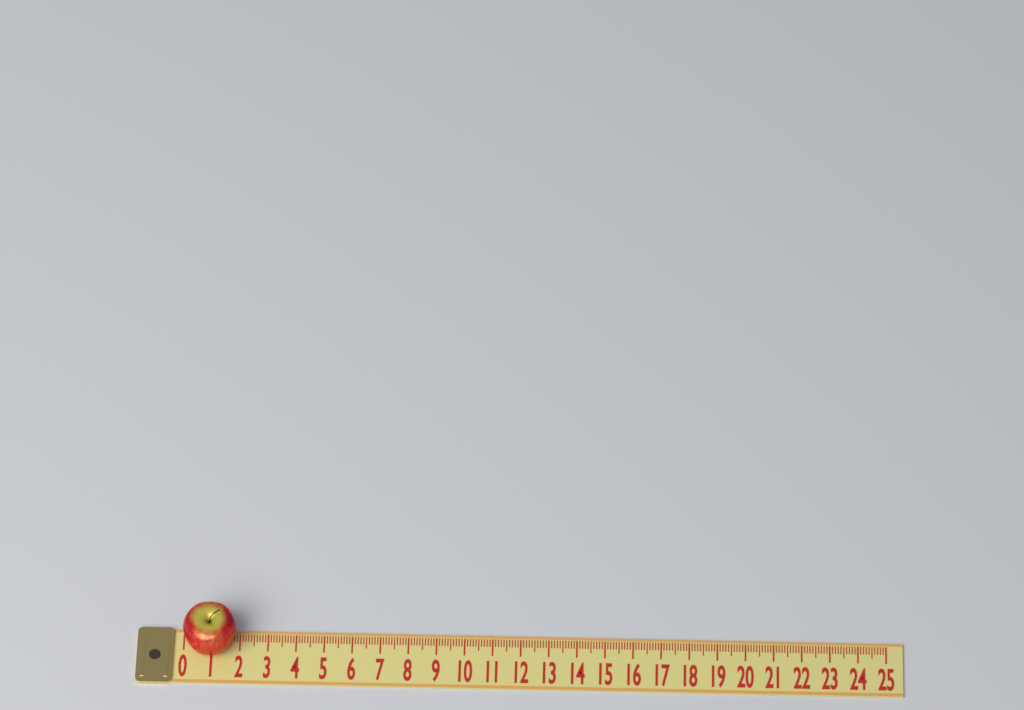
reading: 1.9 (no unit)
